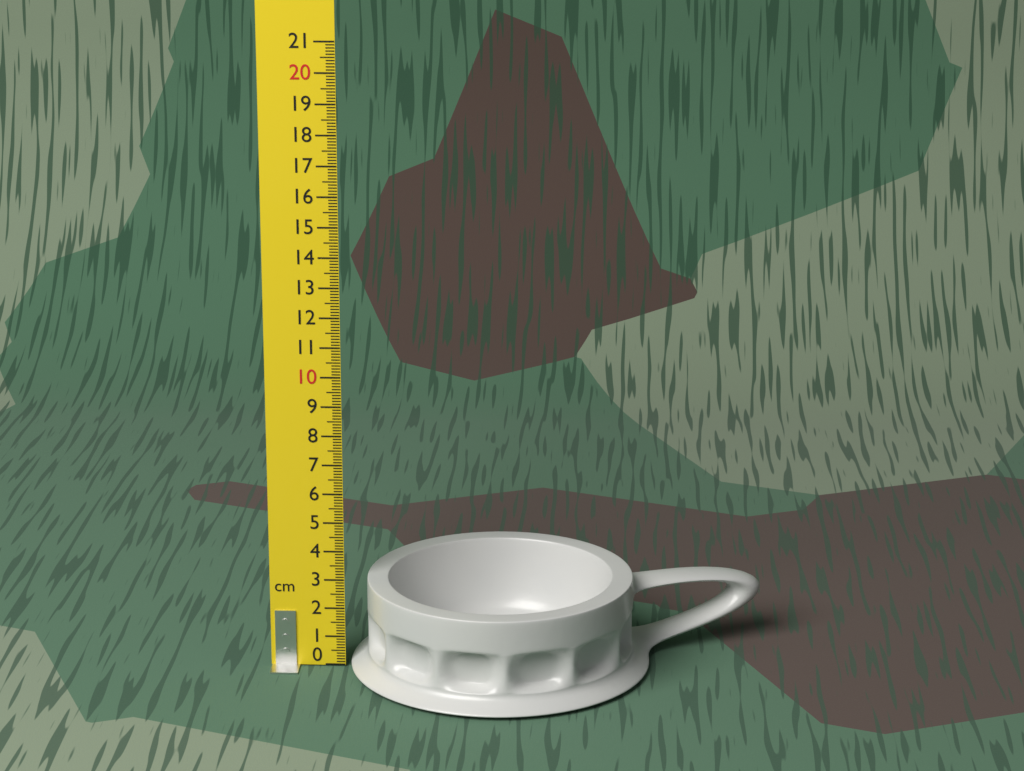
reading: 3.1 cm
